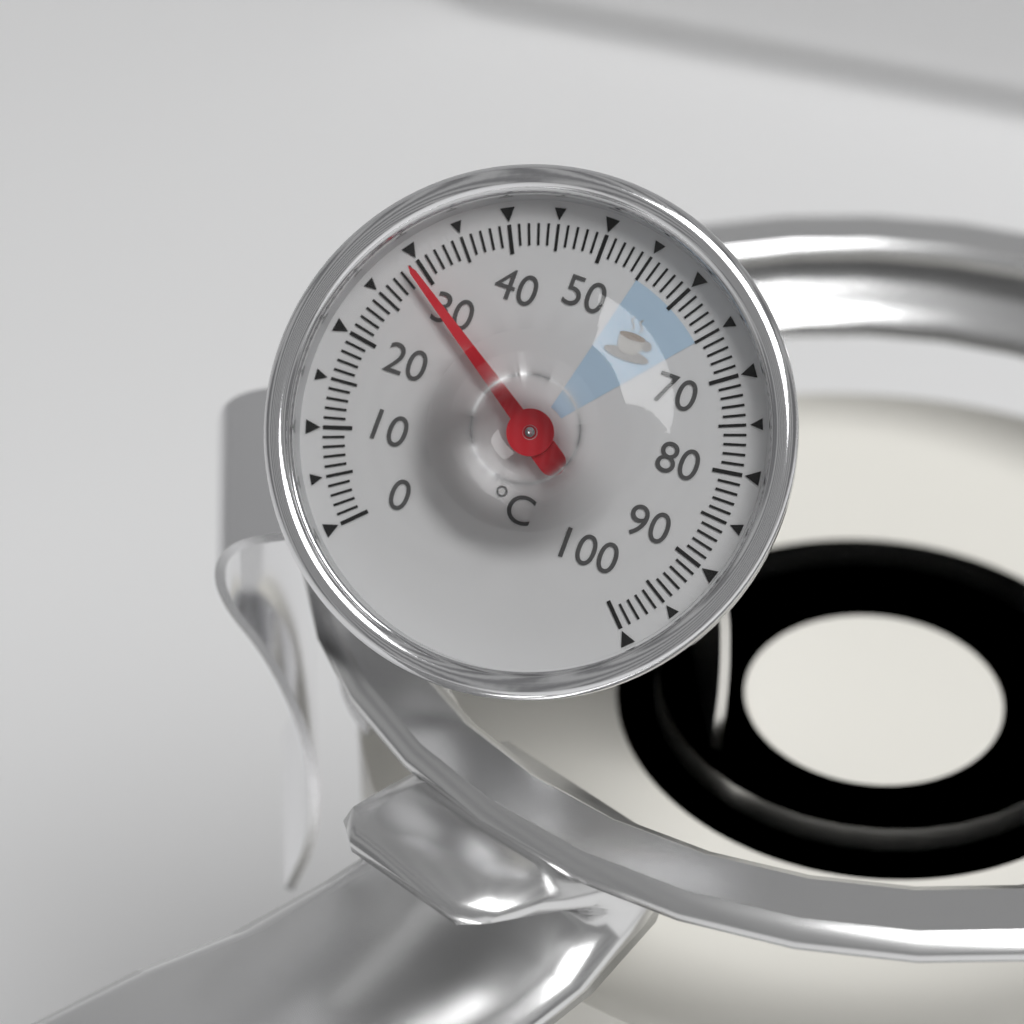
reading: 29 °C
